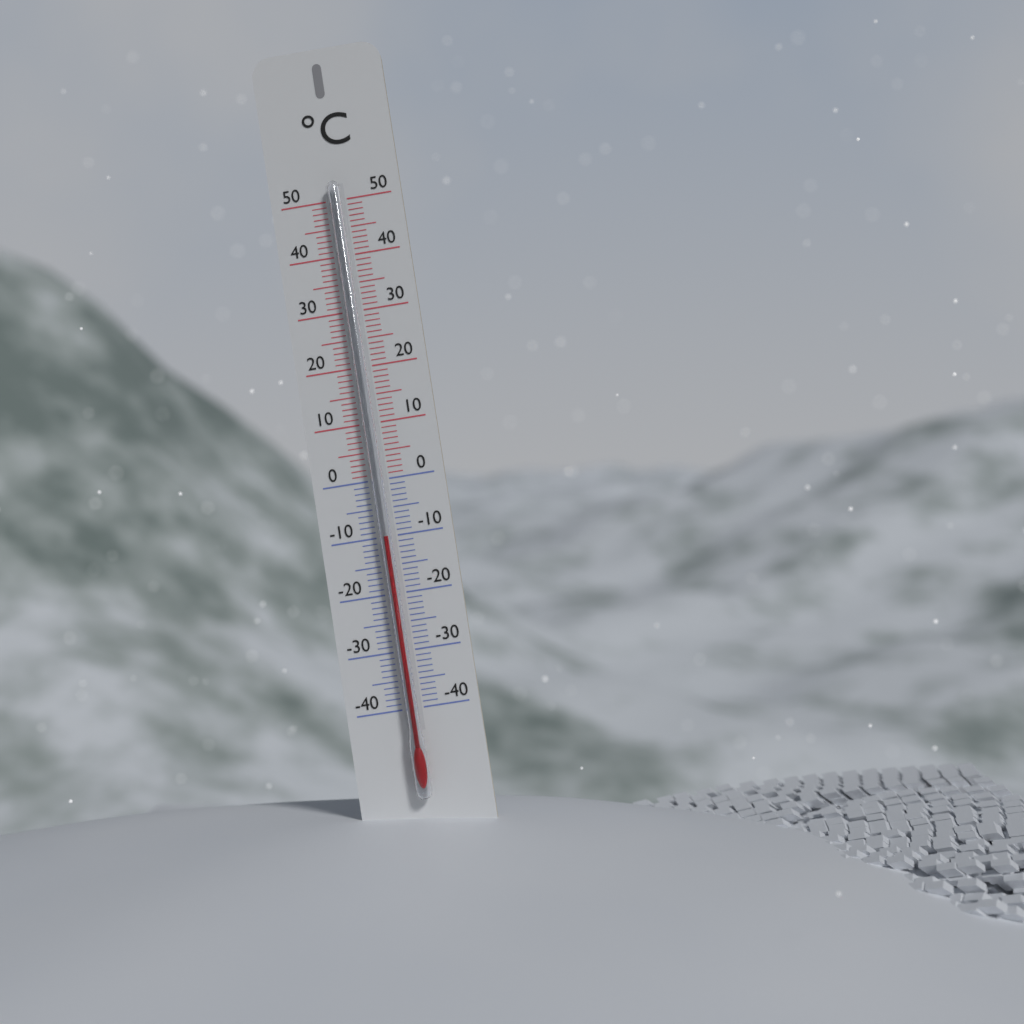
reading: -10 °C
